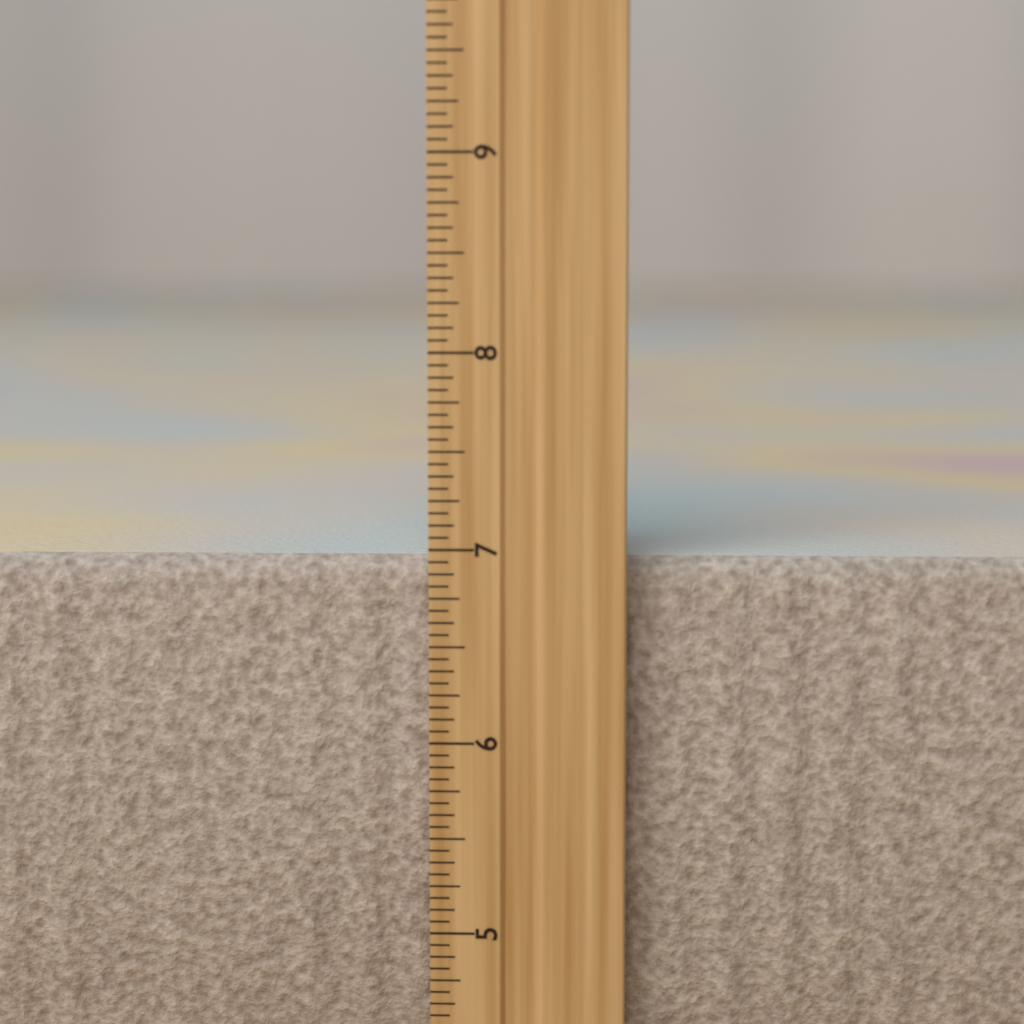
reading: 6.9375 inch
